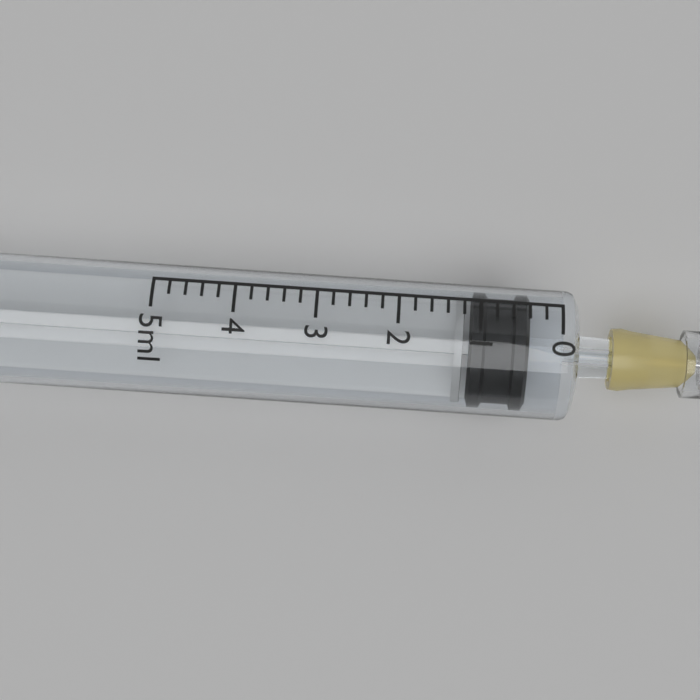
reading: 0.4 ml
